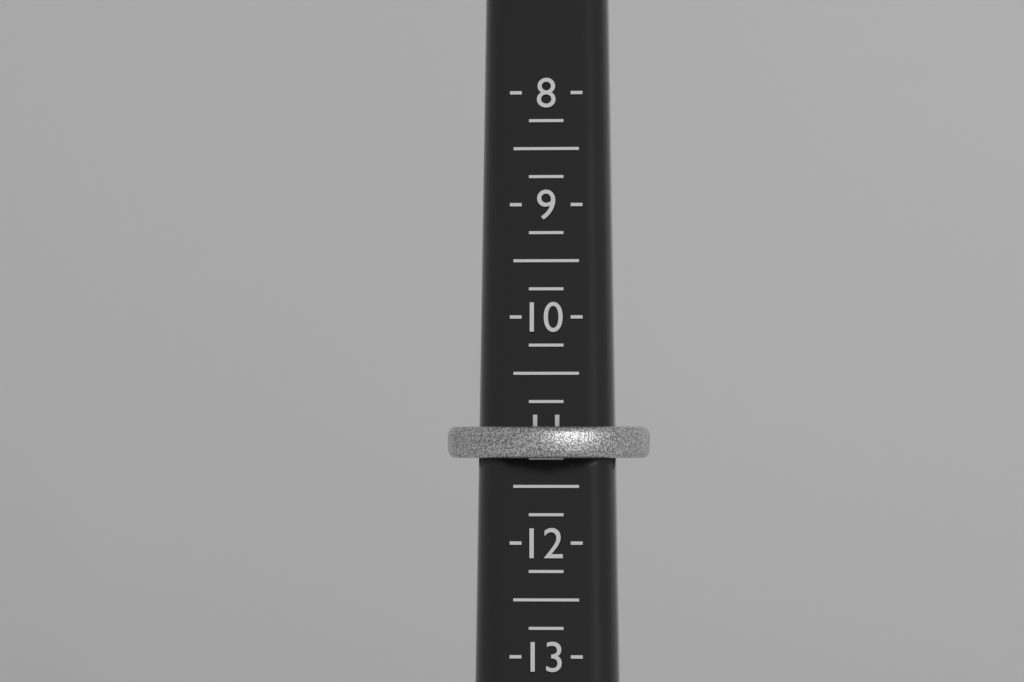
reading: 11.25 (no unit)
